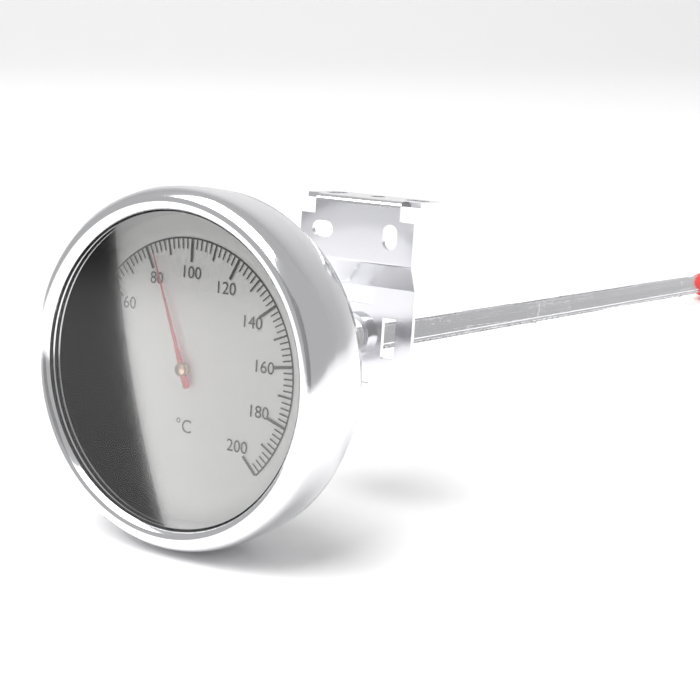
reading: 84 °C
